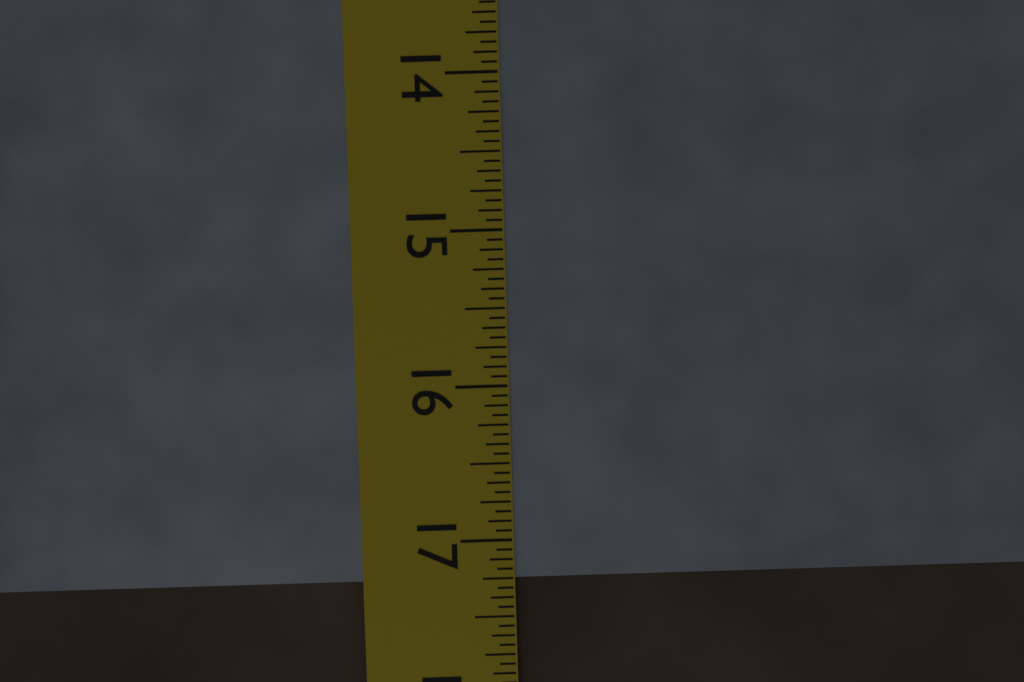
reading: 17.2500 in
